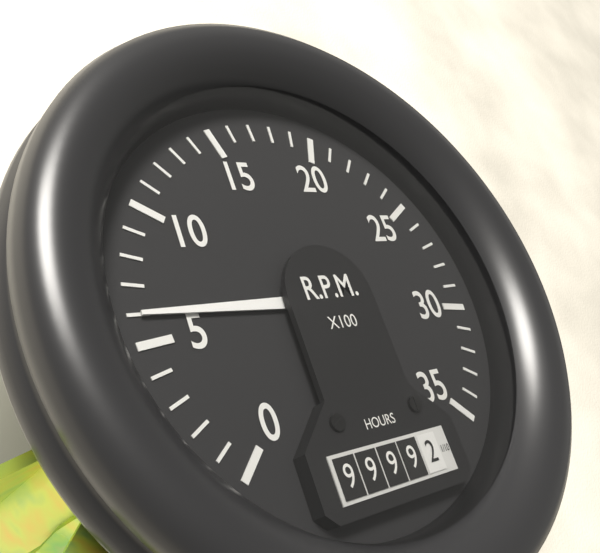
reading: 600 RPM
